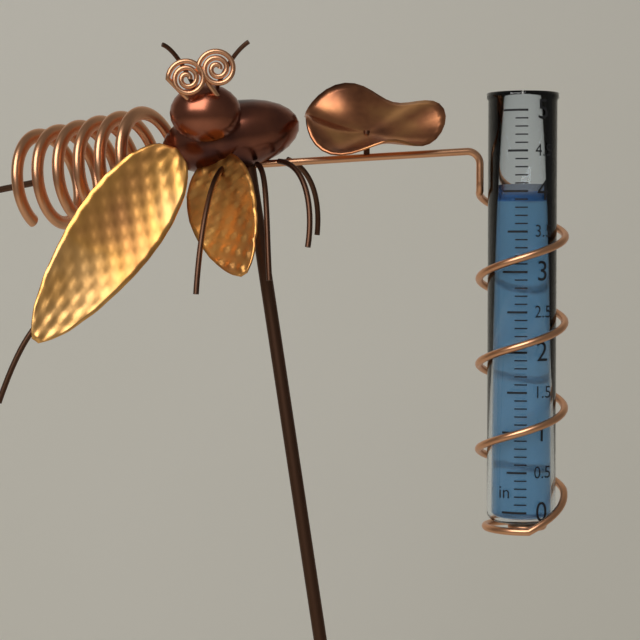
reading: 3.9 in
